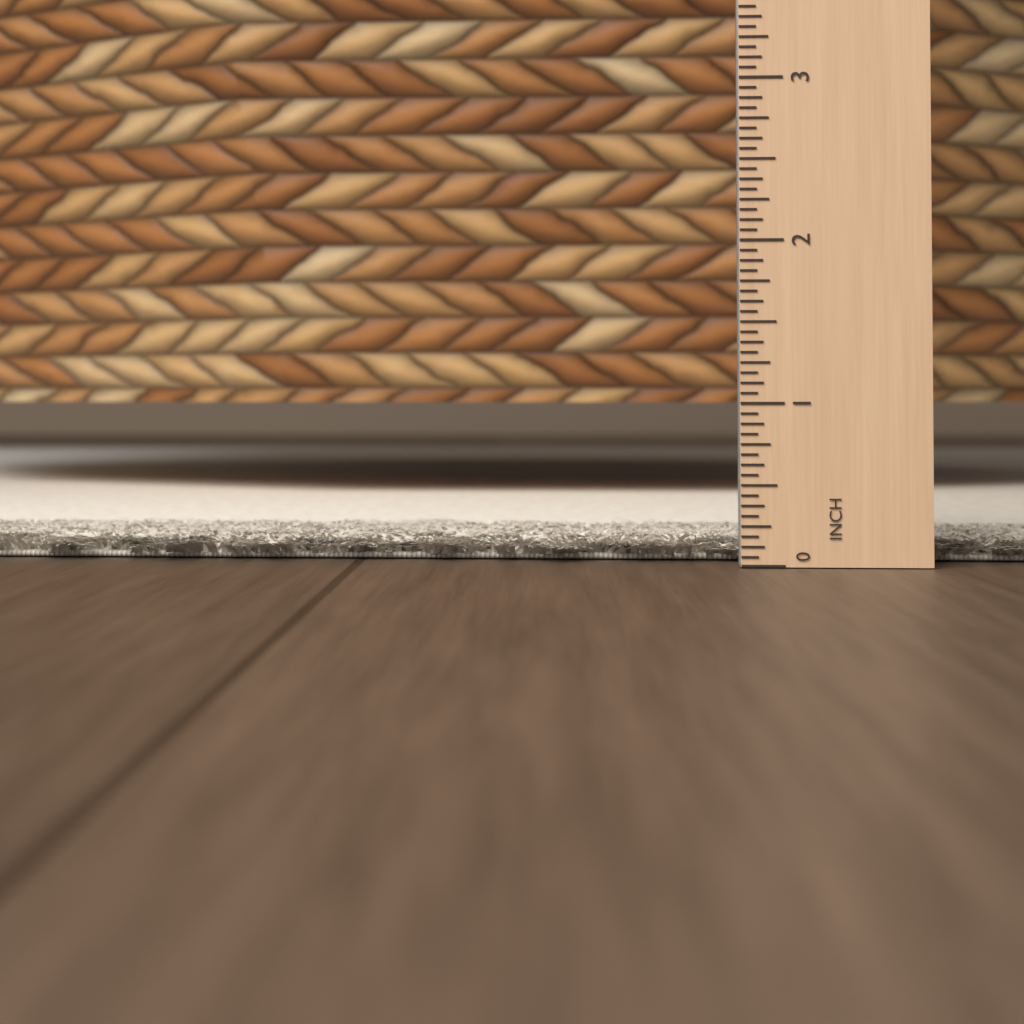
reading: 0.1250 in
